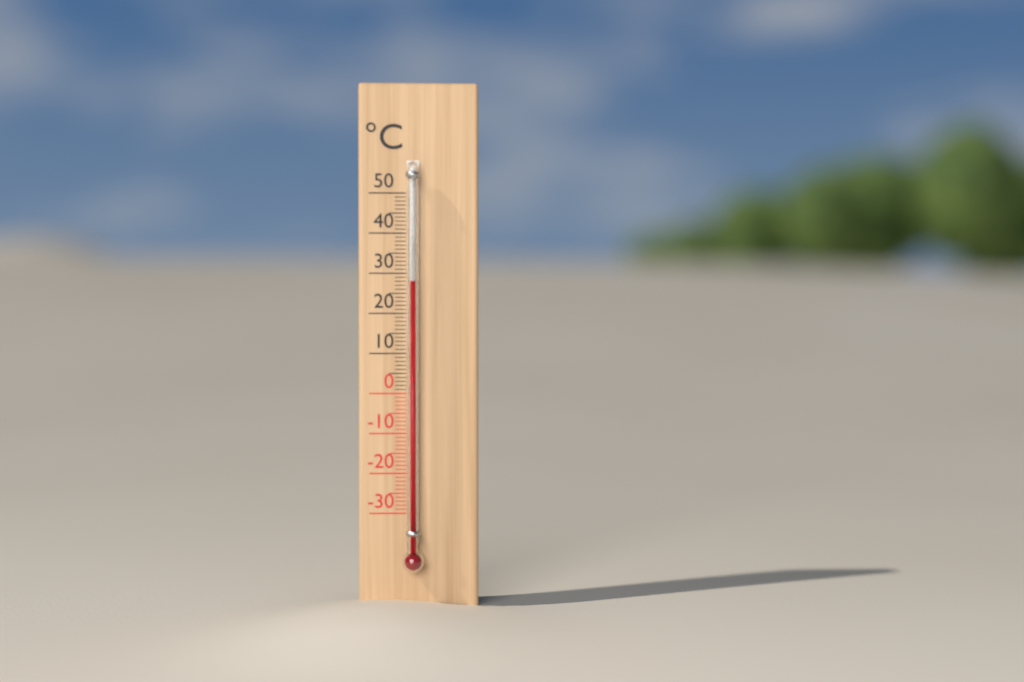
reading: 28 °C
